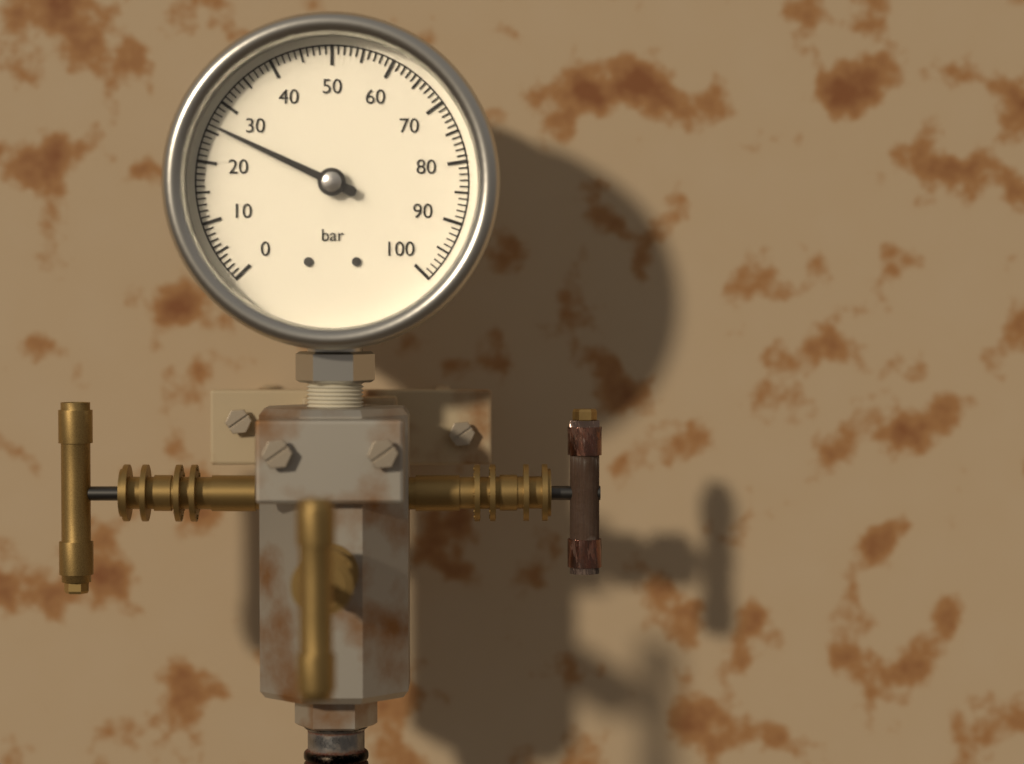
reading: 26 bar
